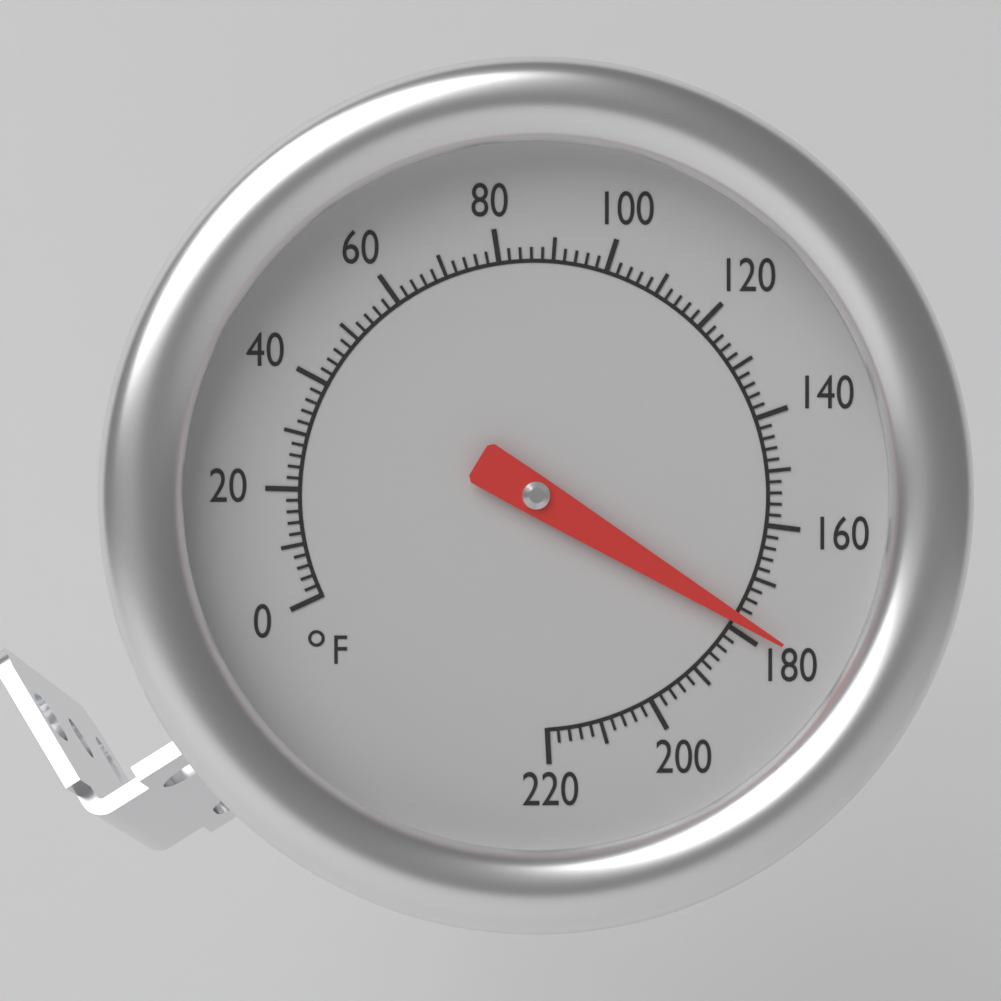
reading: 178 °F
